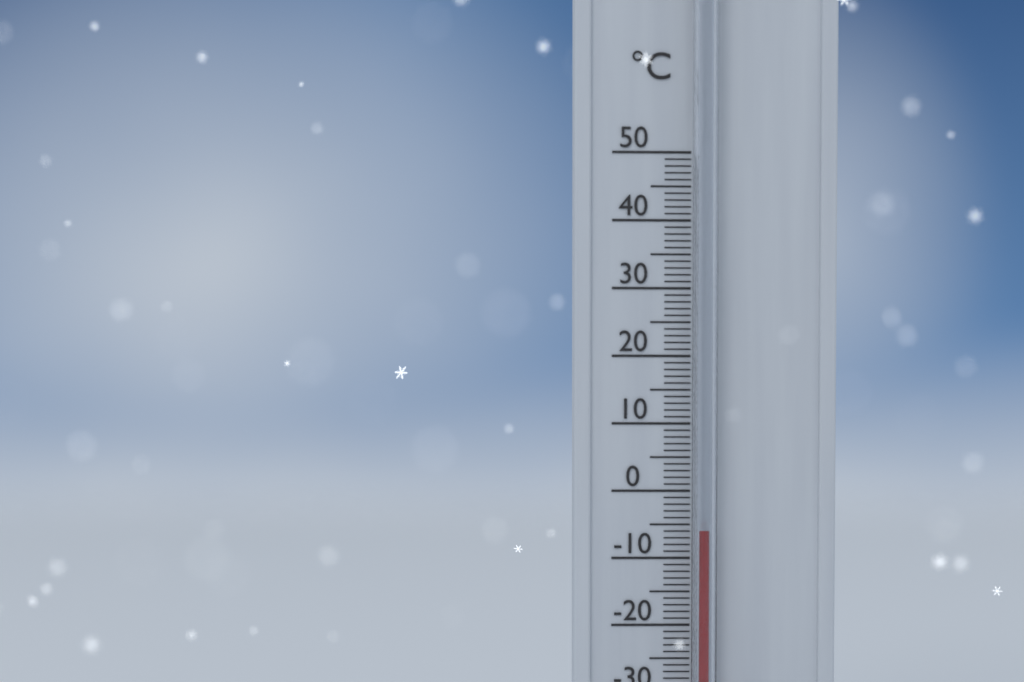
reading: -6 °C
